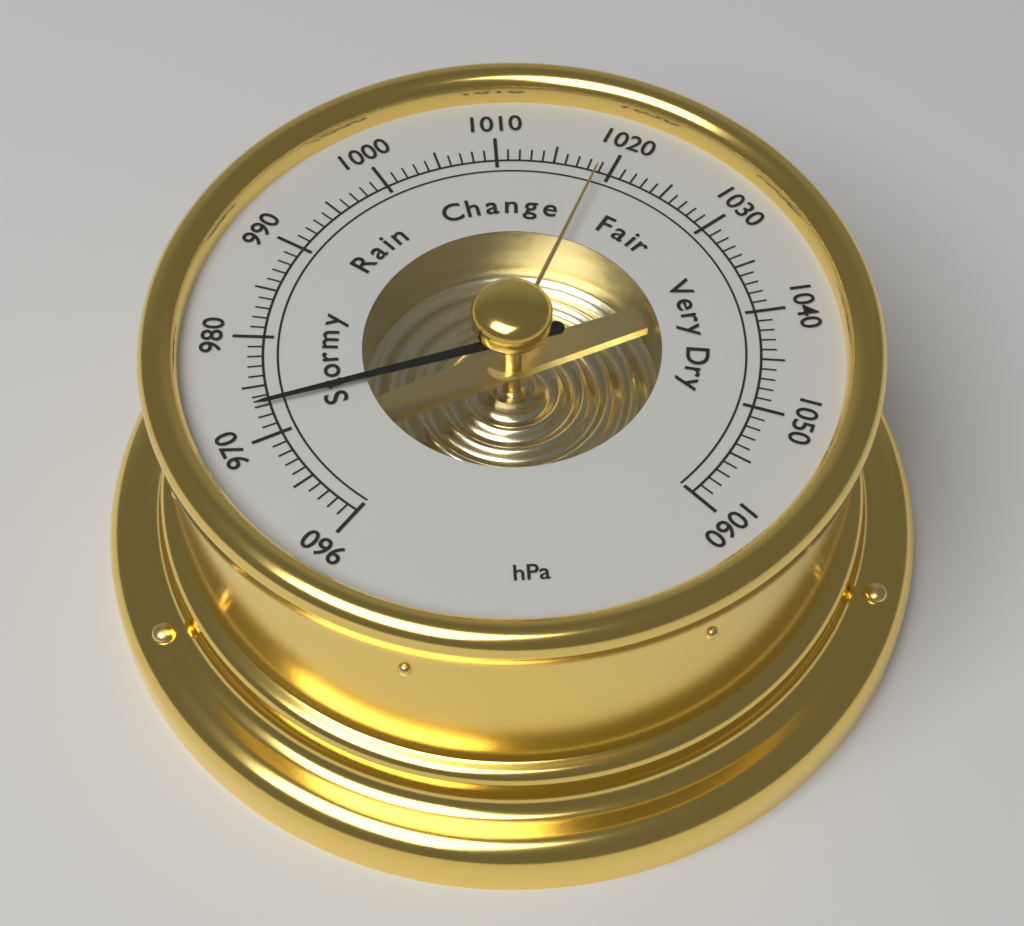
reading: 973 hPa
